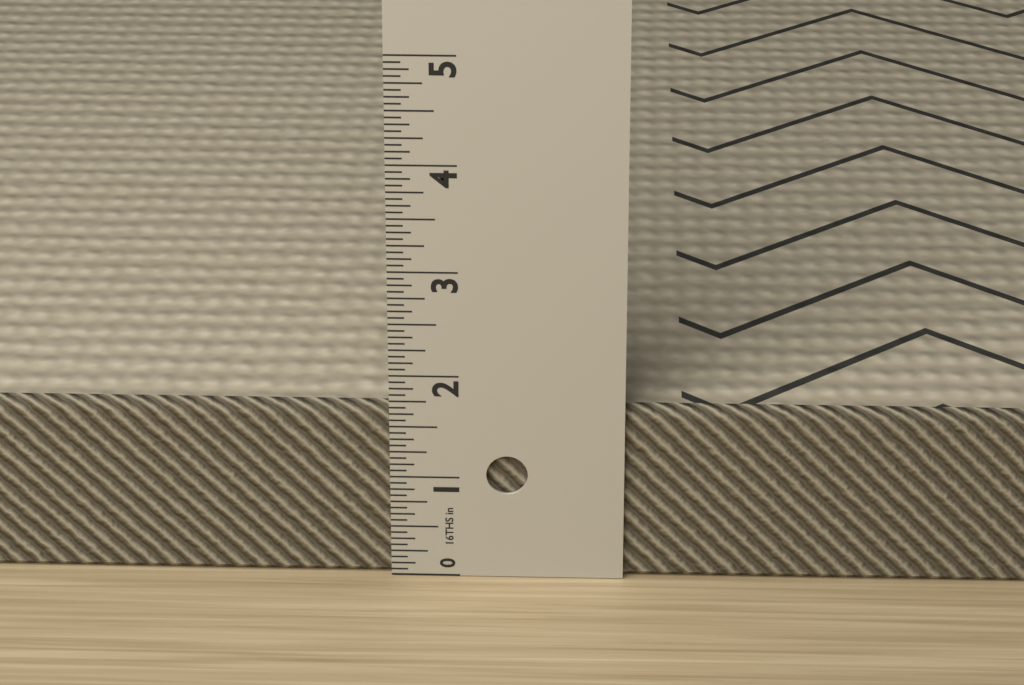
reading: 1.6875 in
